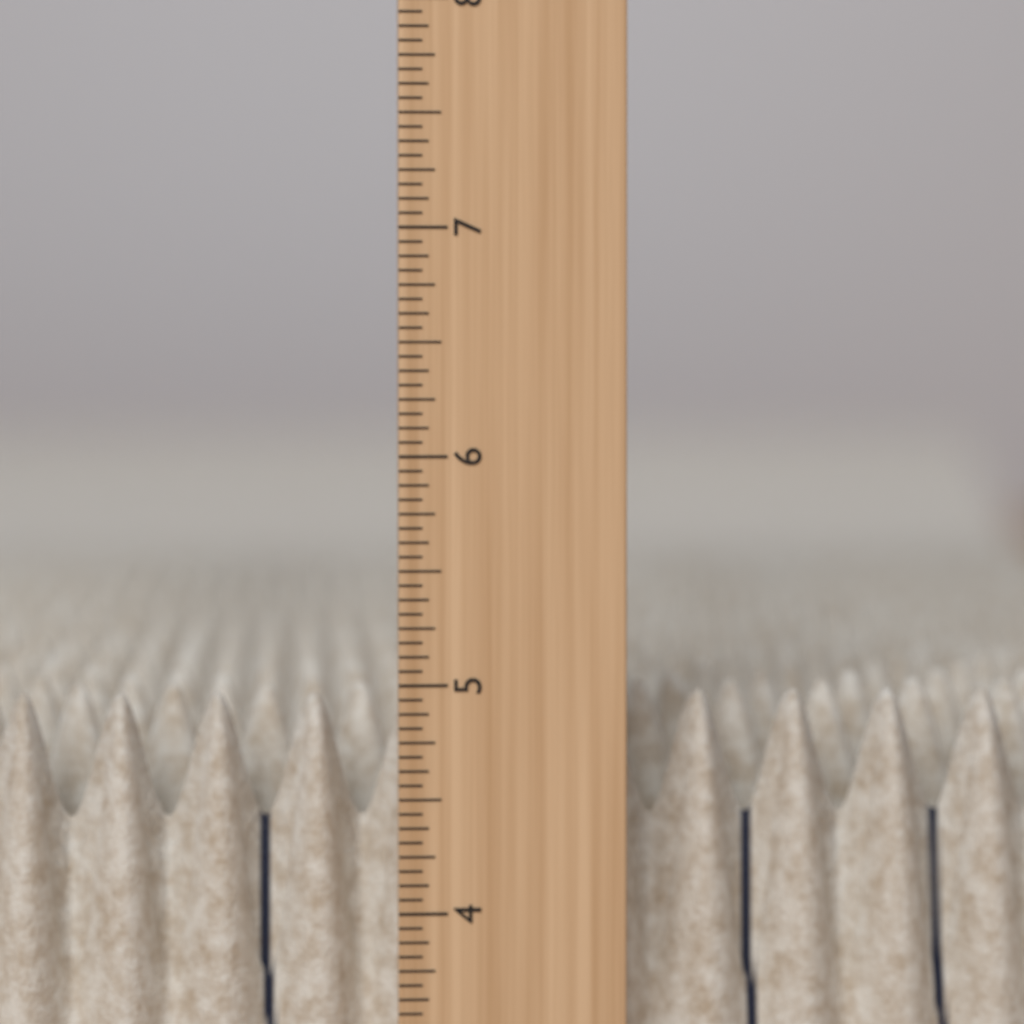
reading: 4.9375 in
